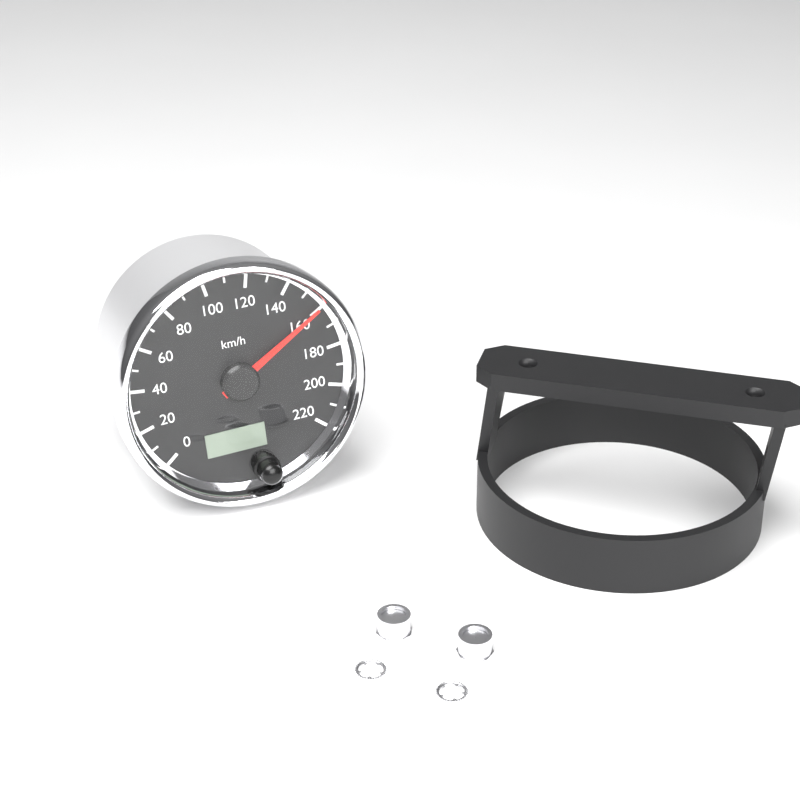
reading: 160 km/h
